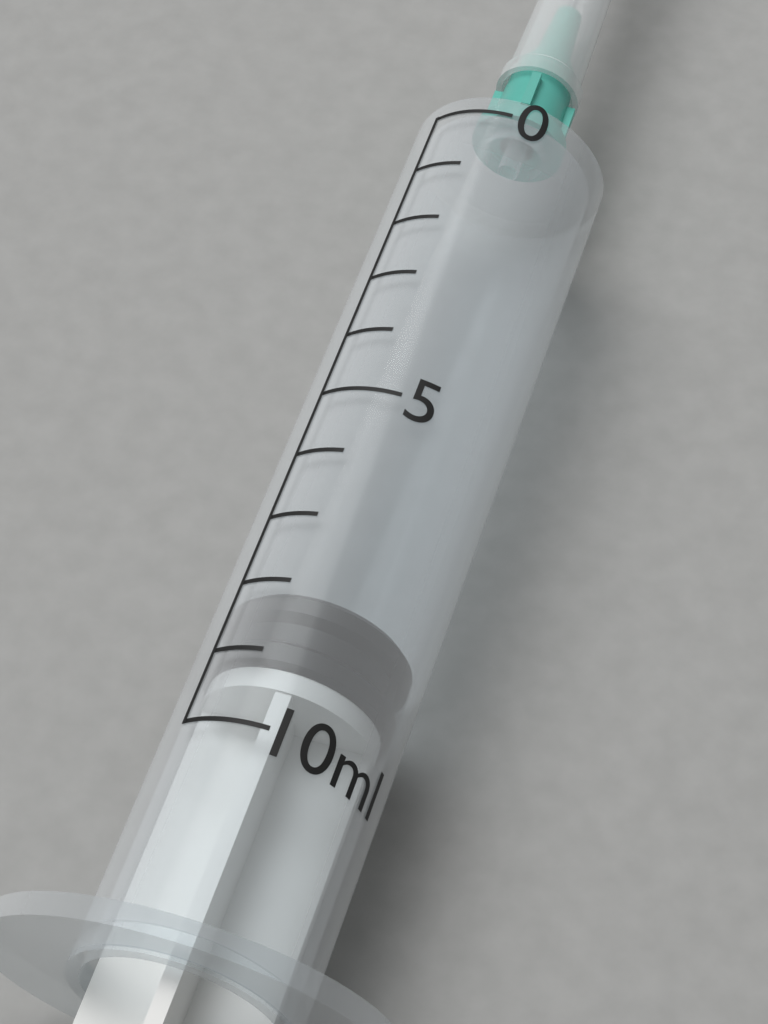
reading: 8 ml
